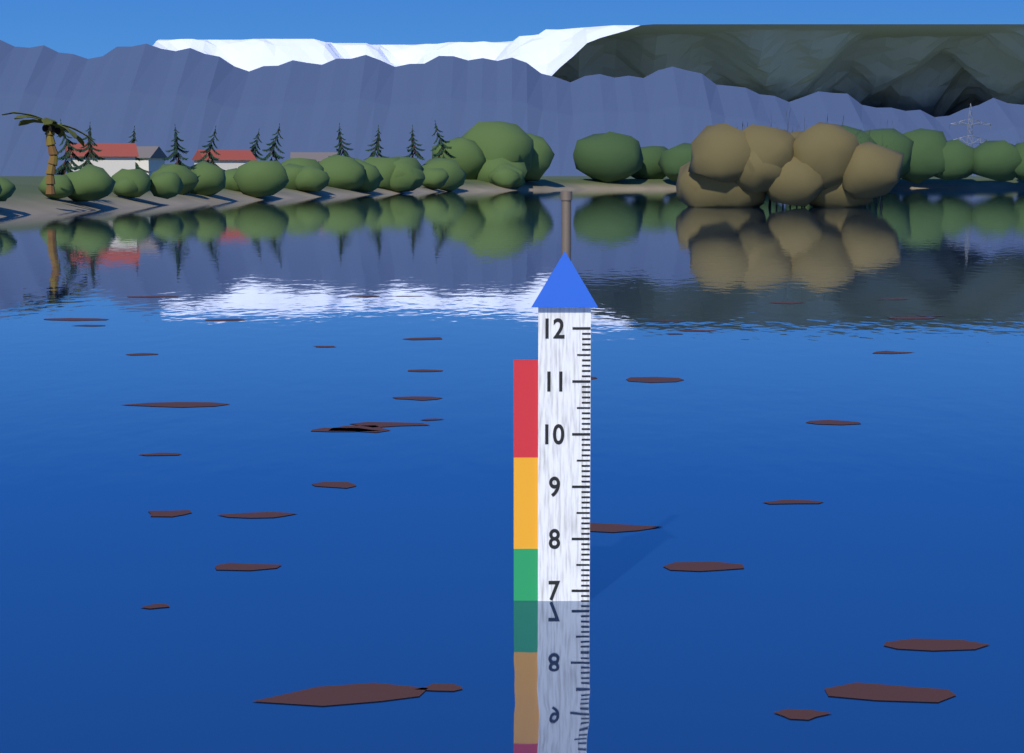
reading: 6.8 (no unit)
